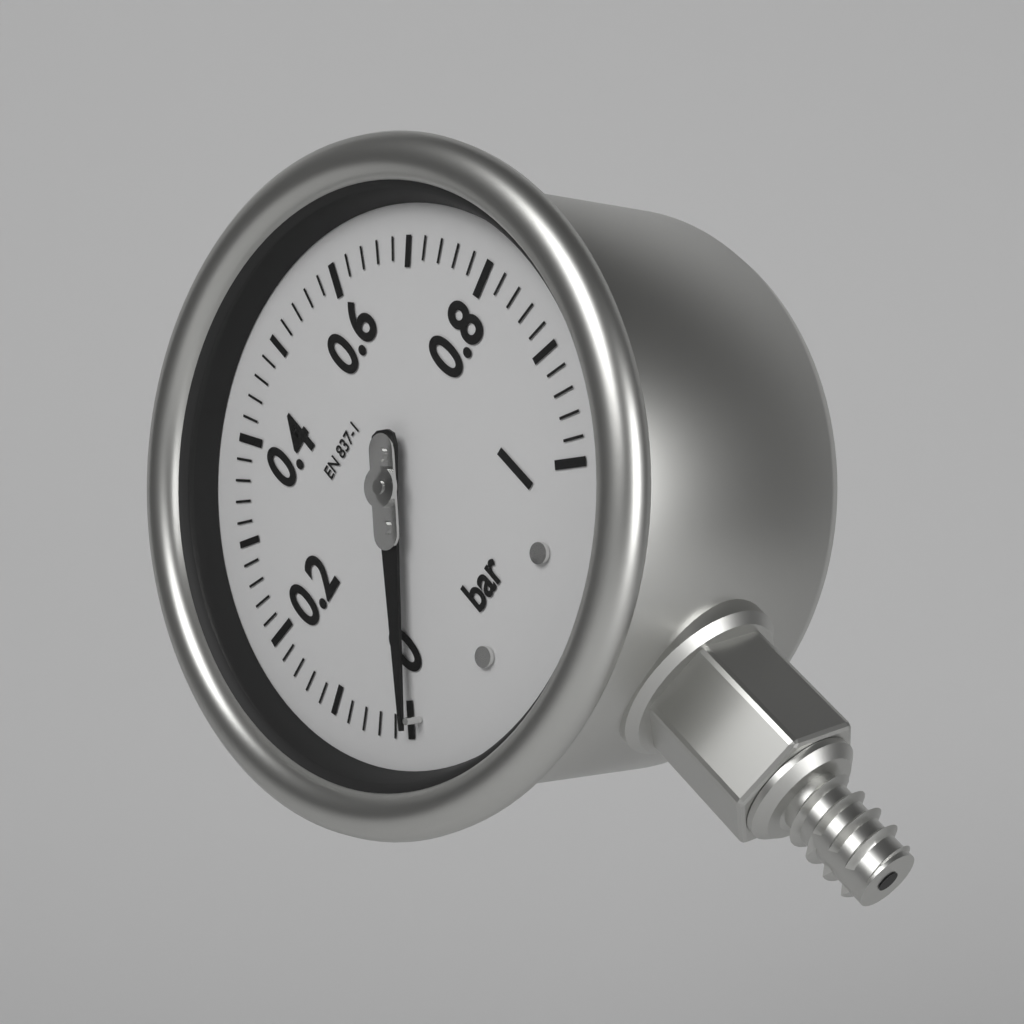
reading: 0.00 bar
